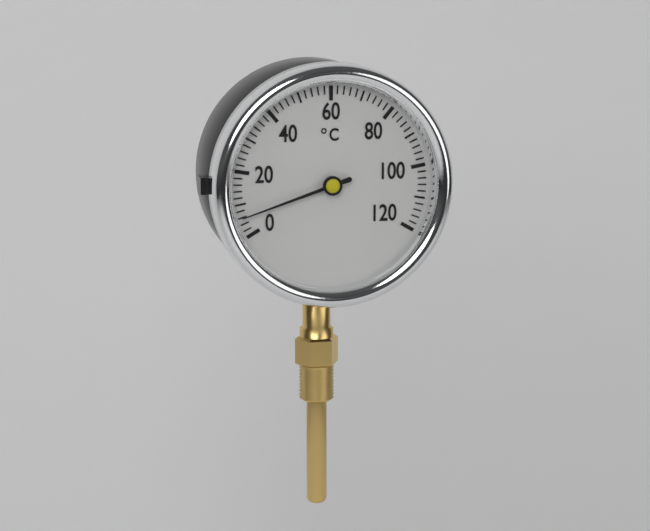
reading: 6 °C
